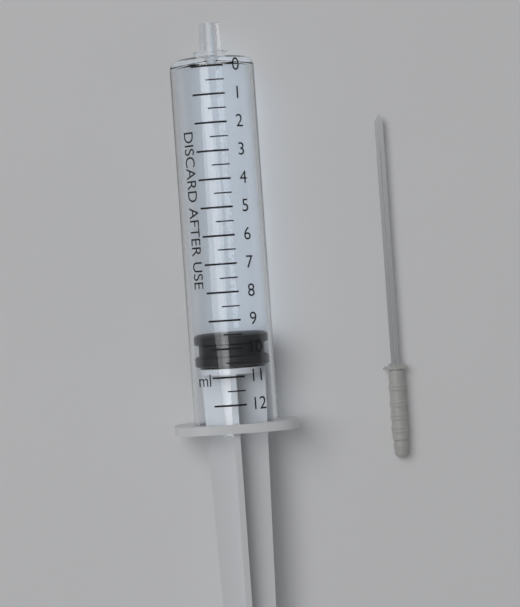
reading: 9.5 ml
